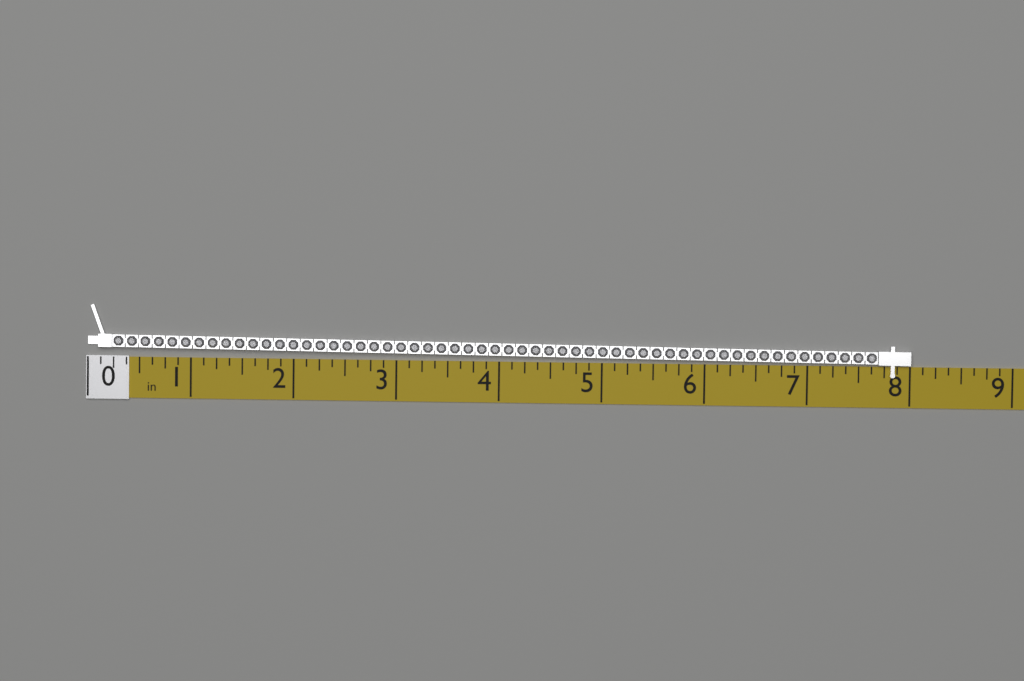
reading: 8.000 in
